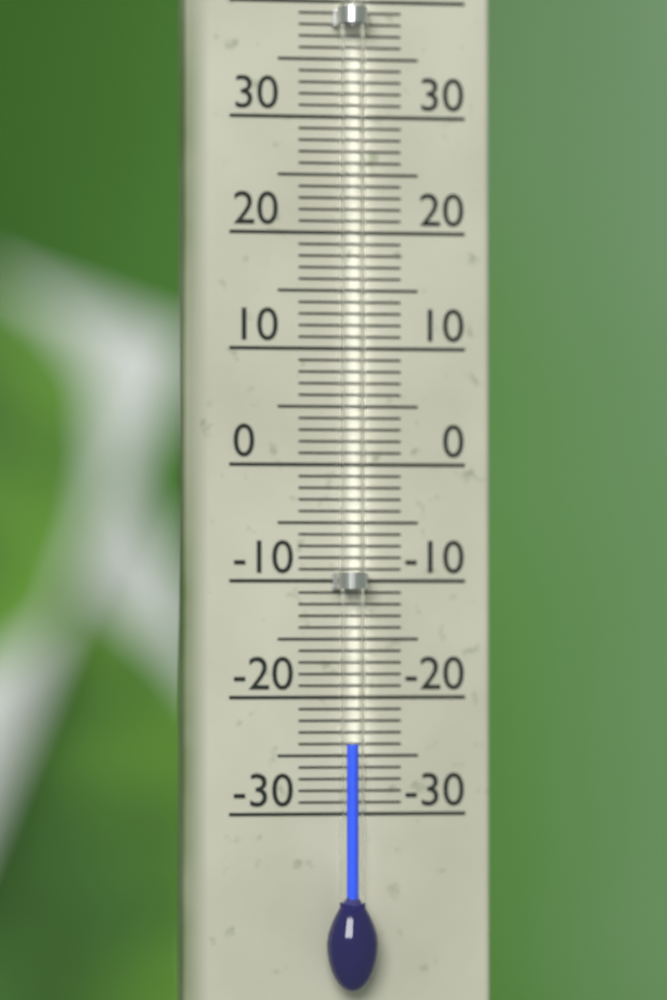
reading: -24 °C
